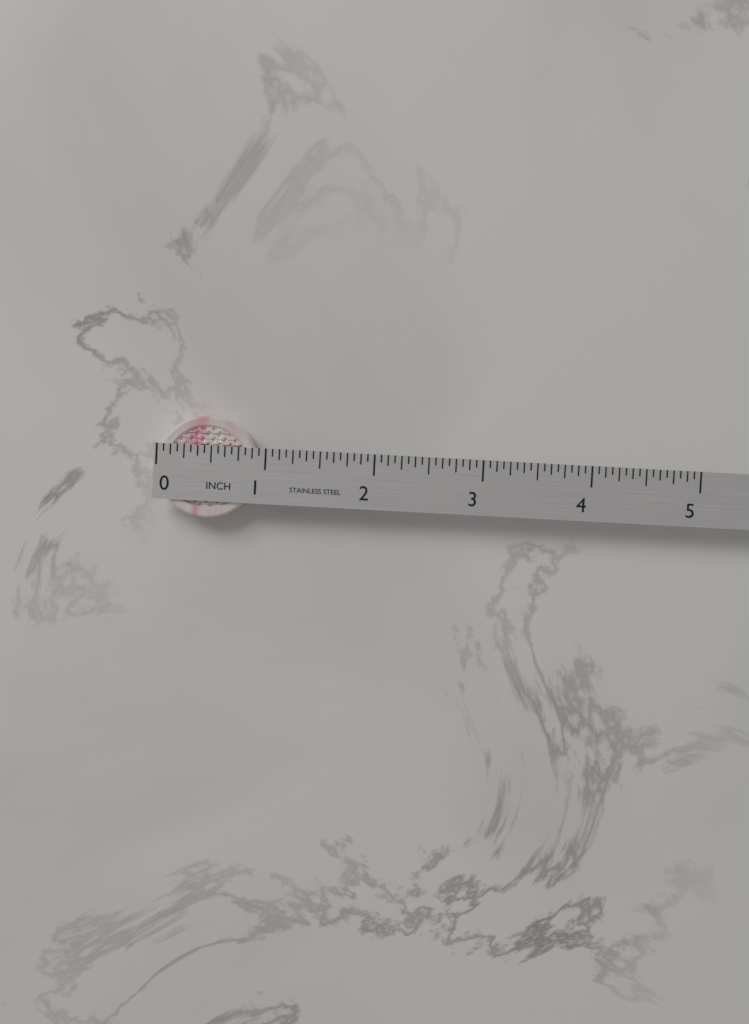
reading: 0.9375 in
